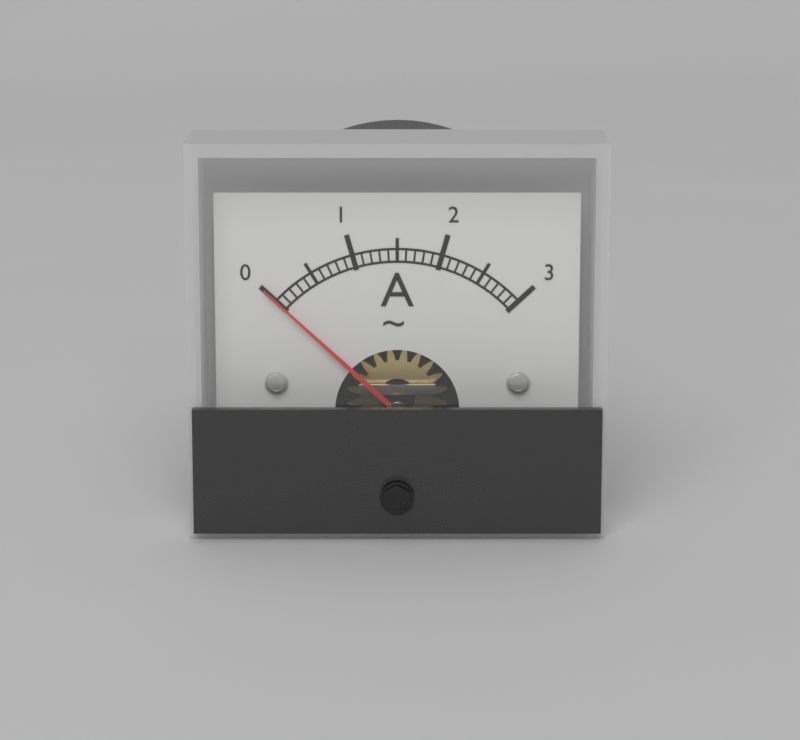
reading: 0.0 A
